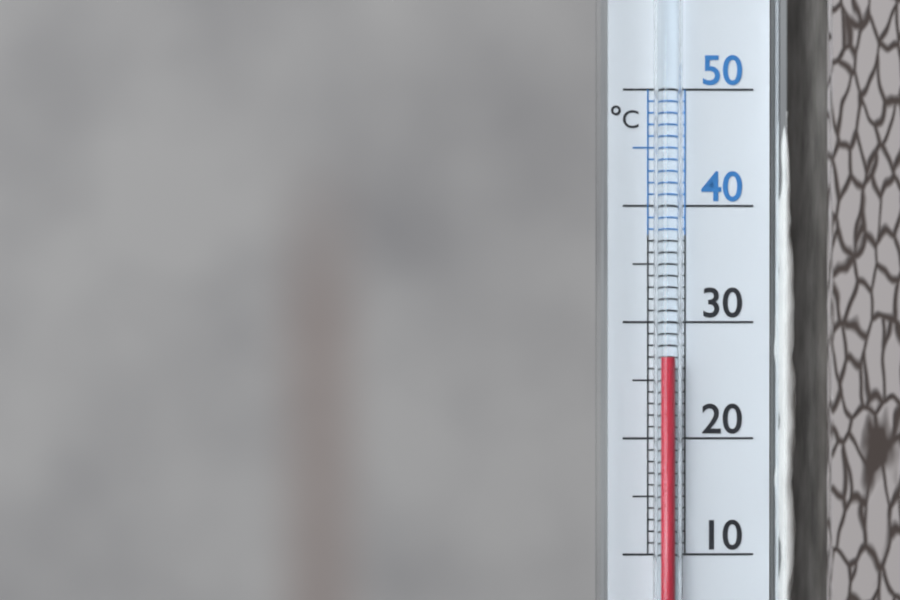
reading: 27 °C
